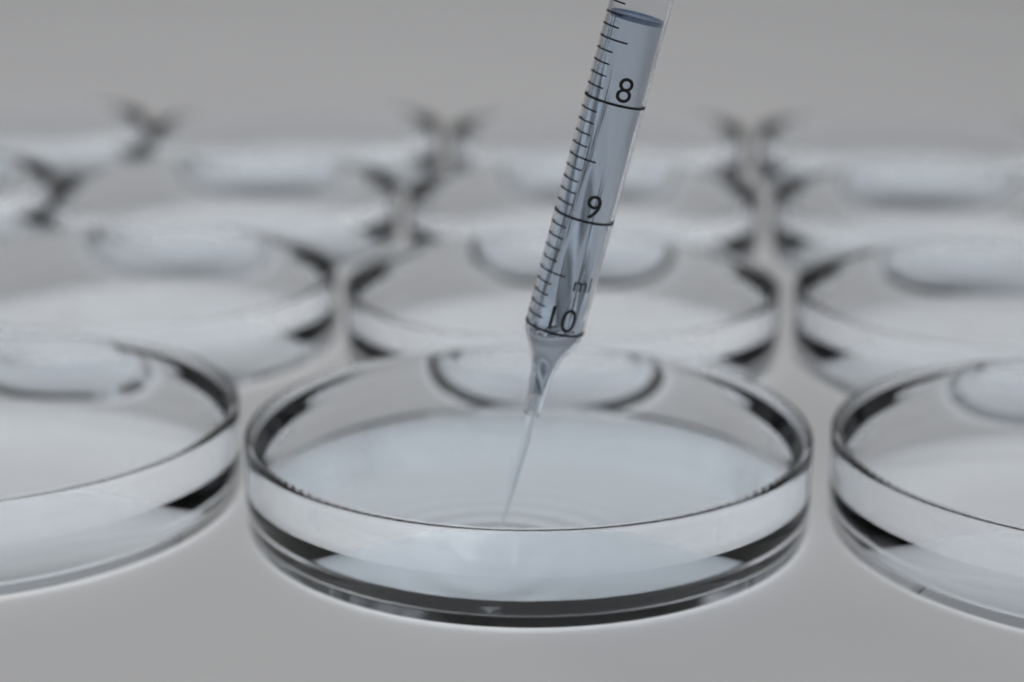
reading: 7.3 ml
